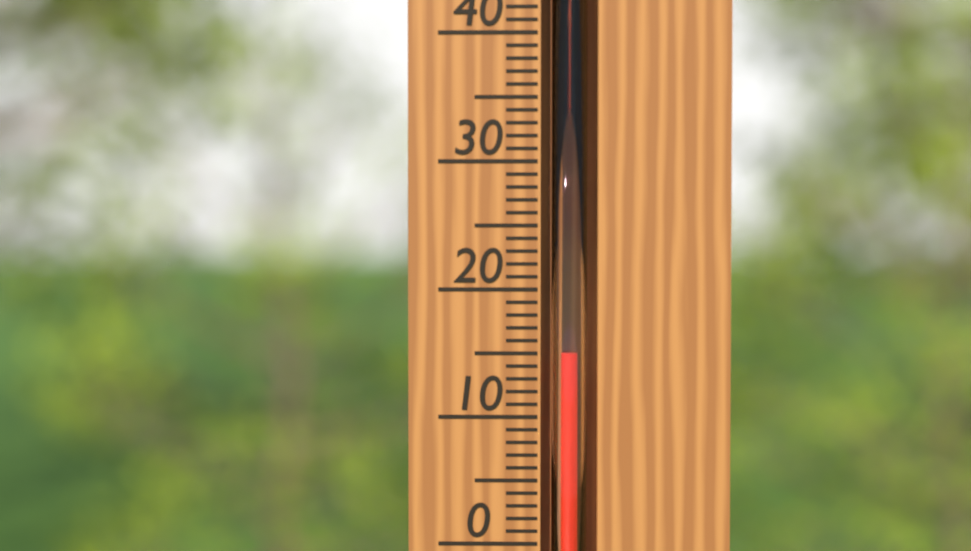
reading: 15 °C
